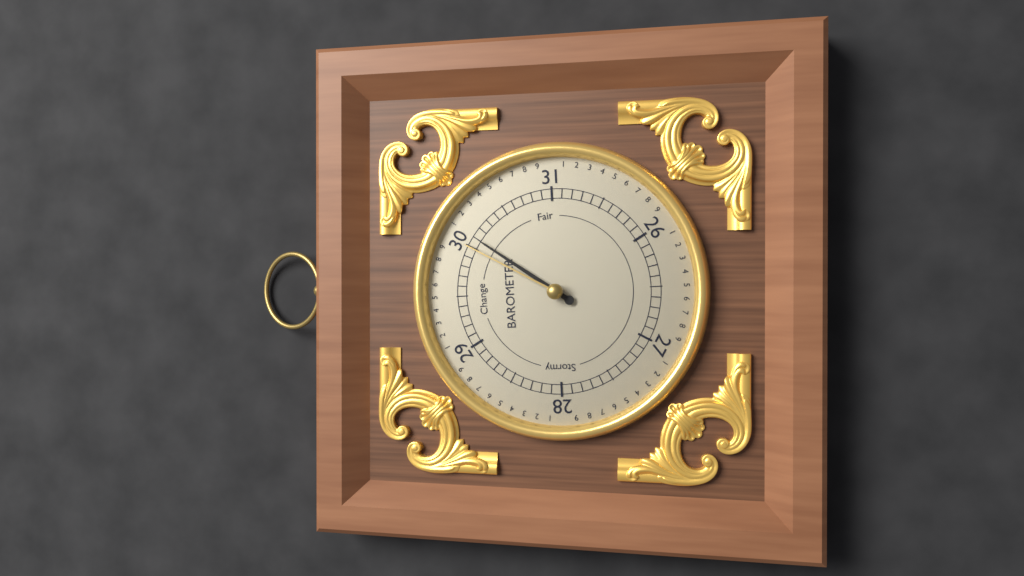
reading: 30.1 (no unit)
